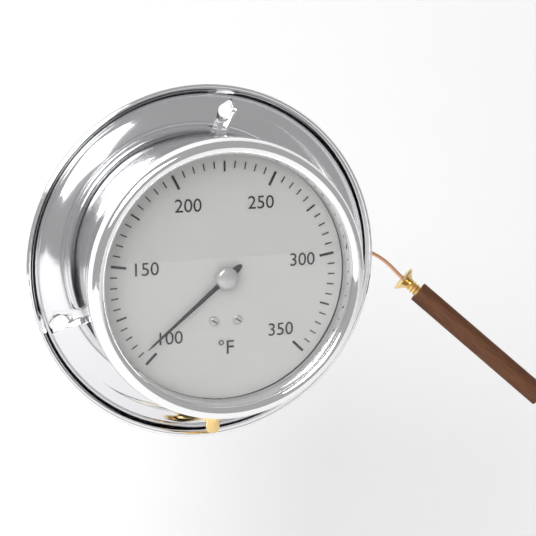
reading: 105 °F
